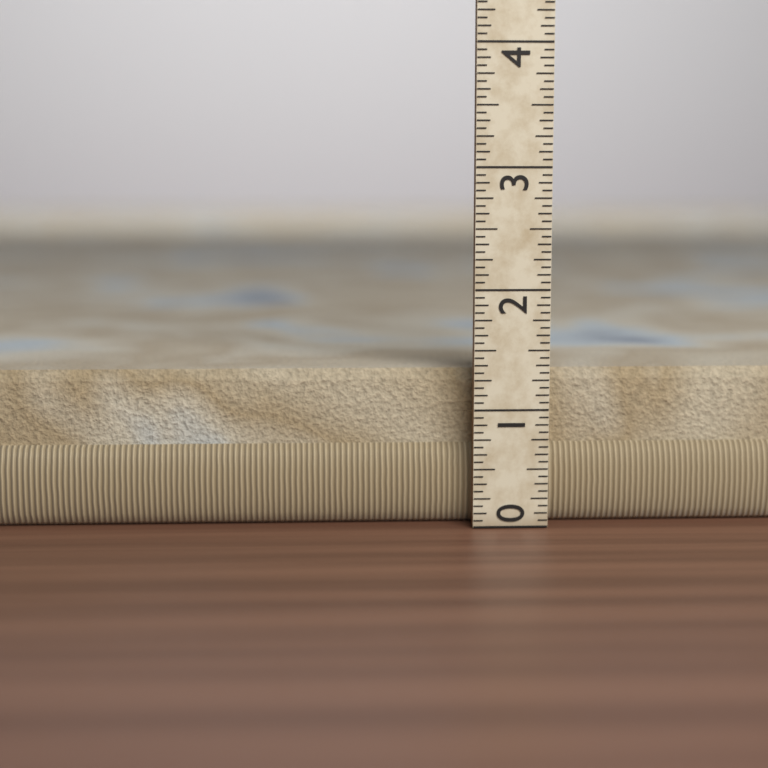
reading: 1.3125 (no unit)
